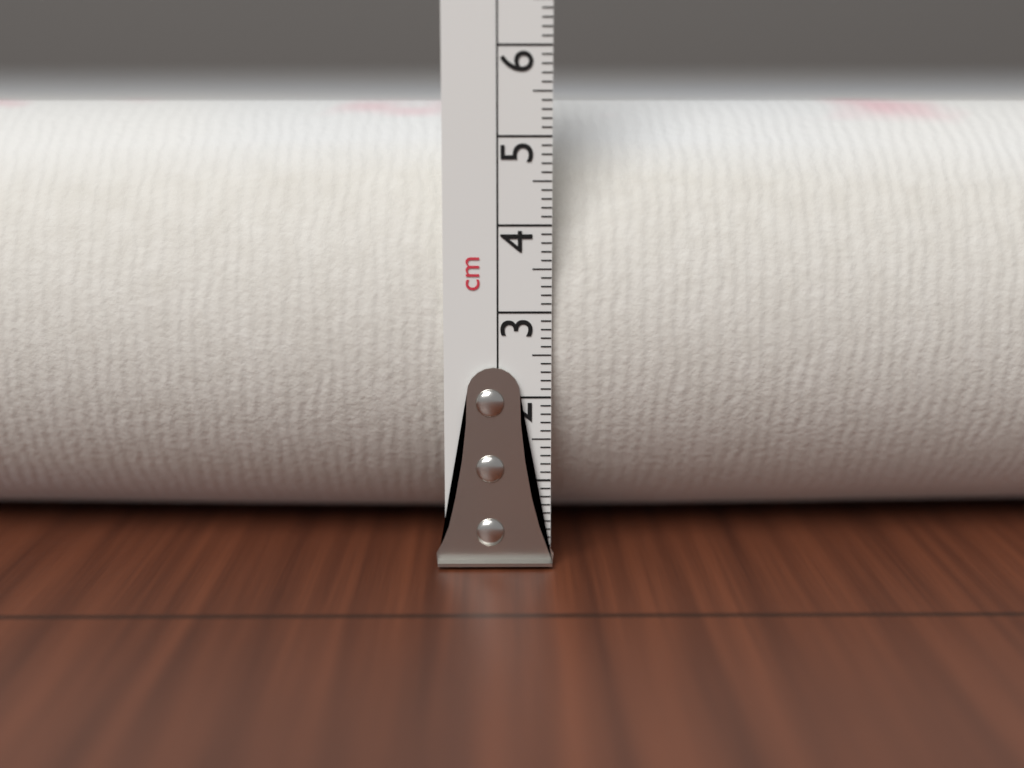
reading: 5.4 cm
